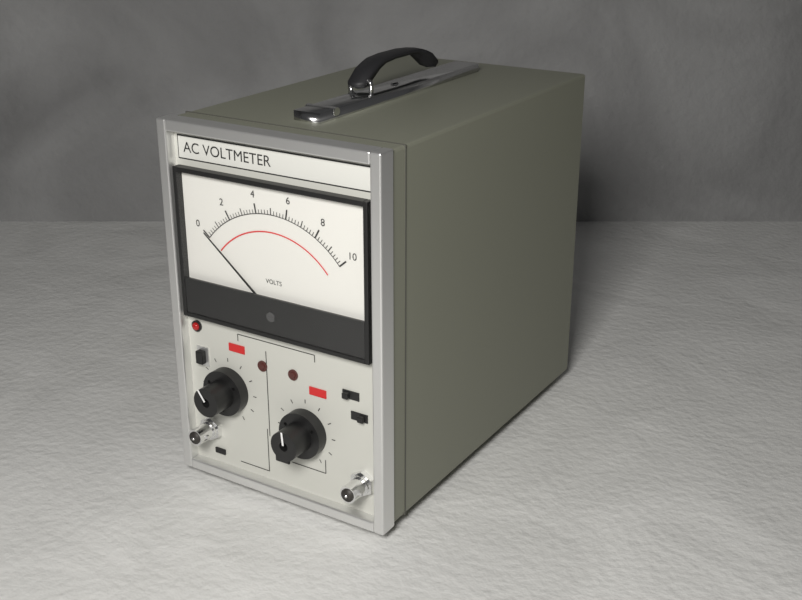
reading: 0.0 V
